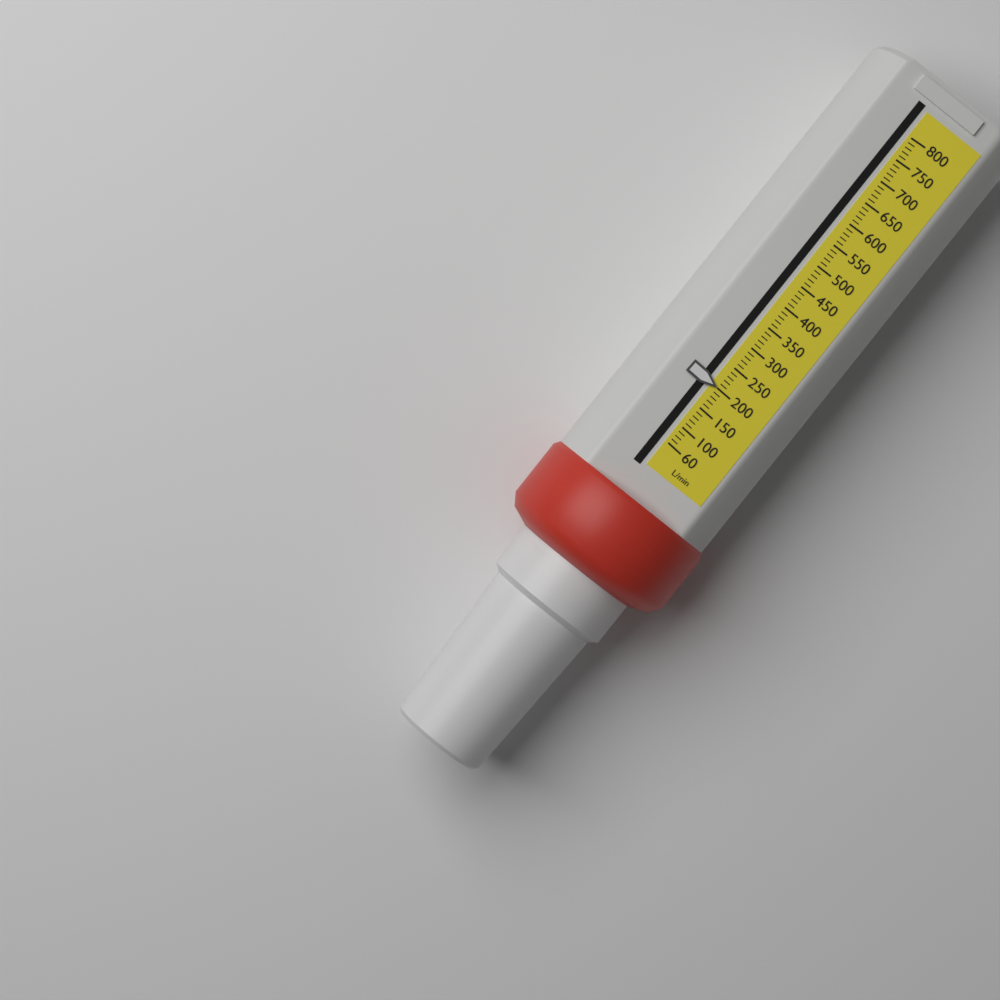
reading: 200 L/min
